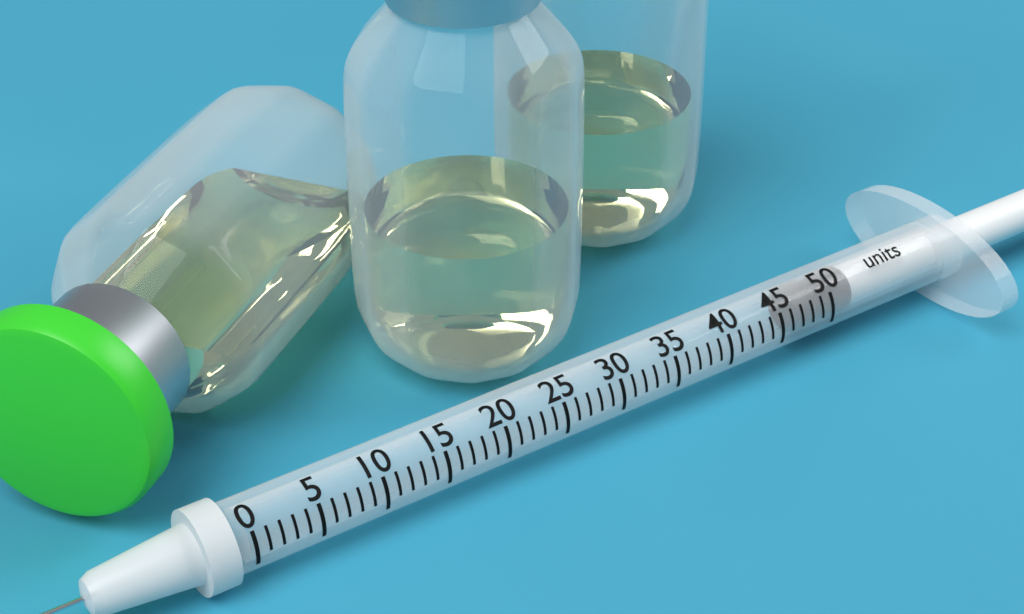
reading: 47 units
